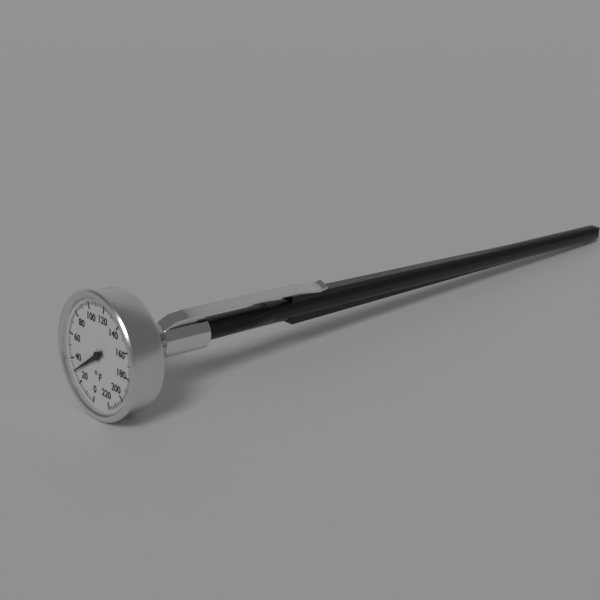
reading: 30 °F
